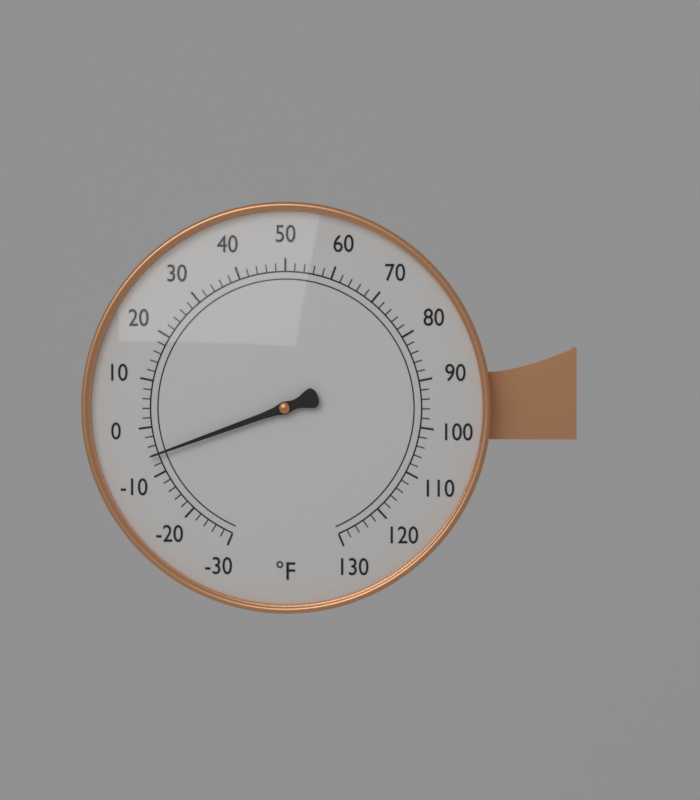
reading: -6 °F
